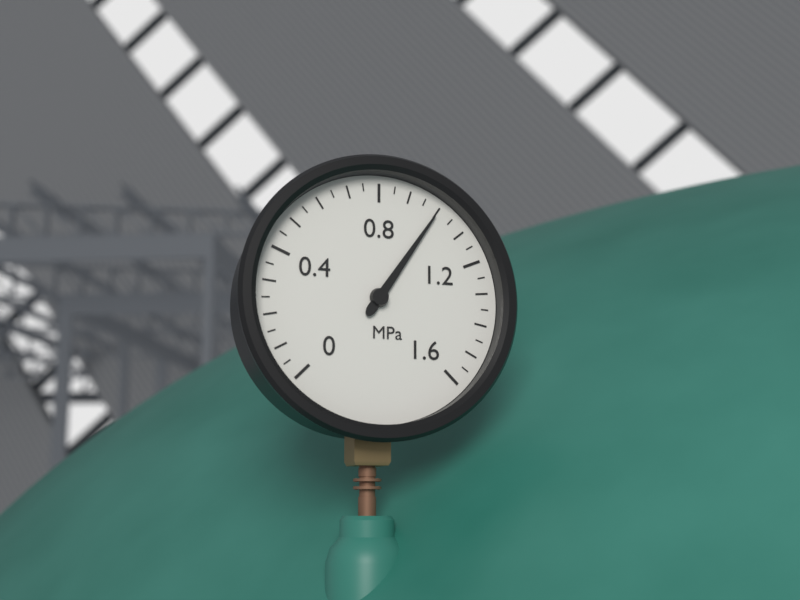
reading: 1.00 MPa
